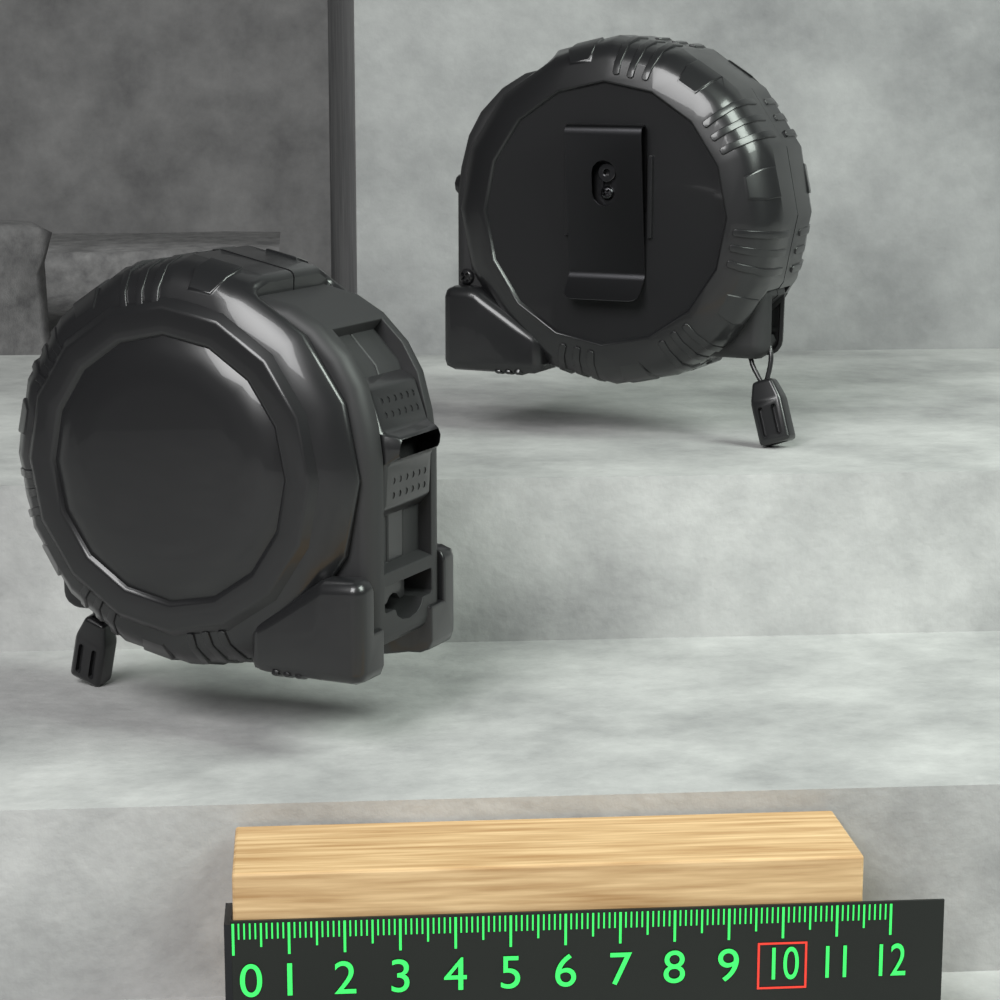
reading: 11.5 (no unit)
